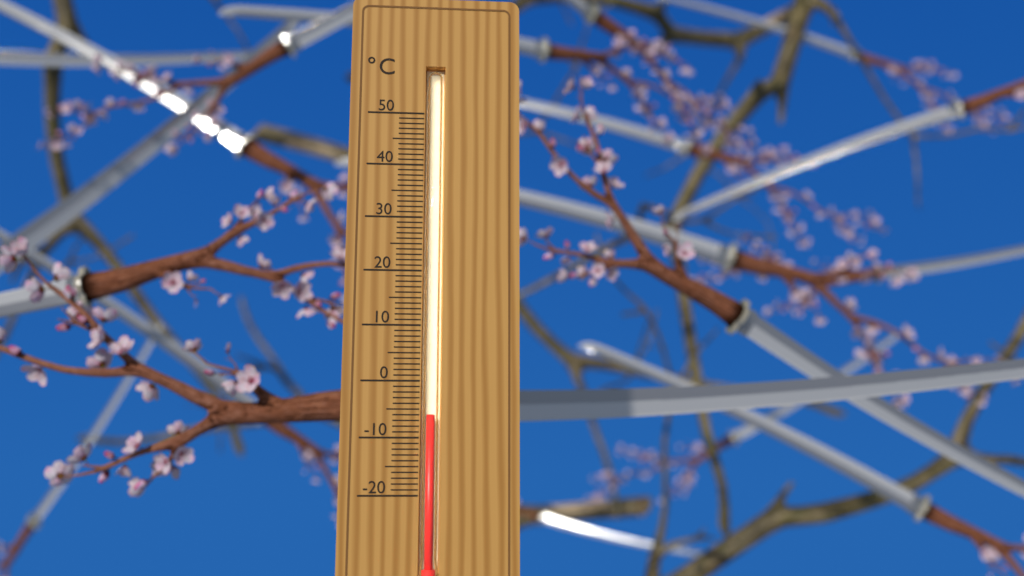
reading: -6 °C
